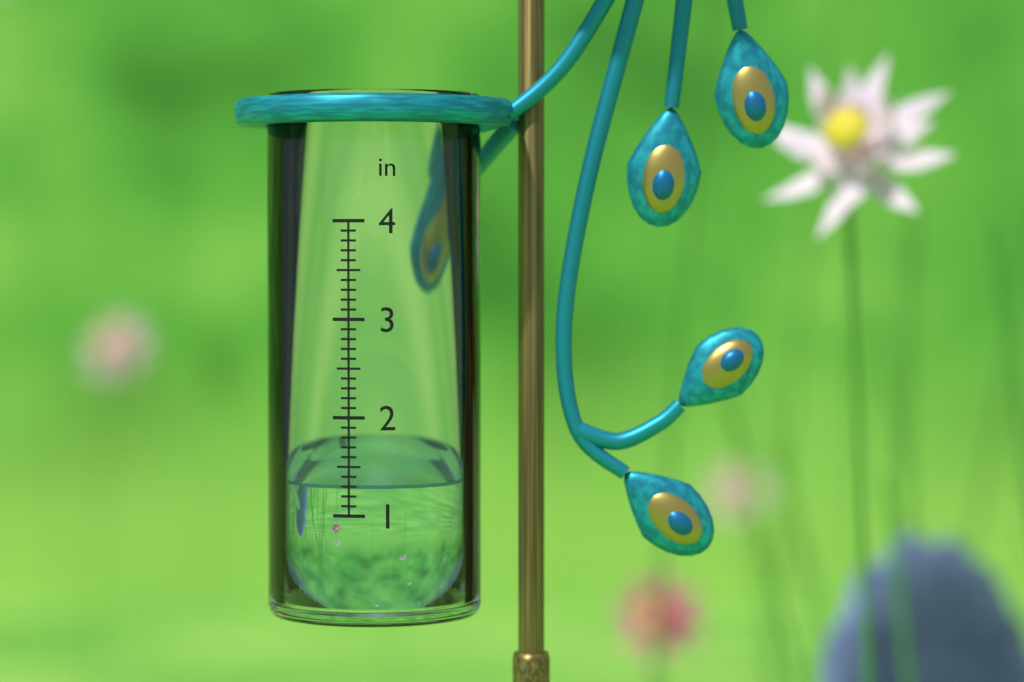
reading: 1.3 in
